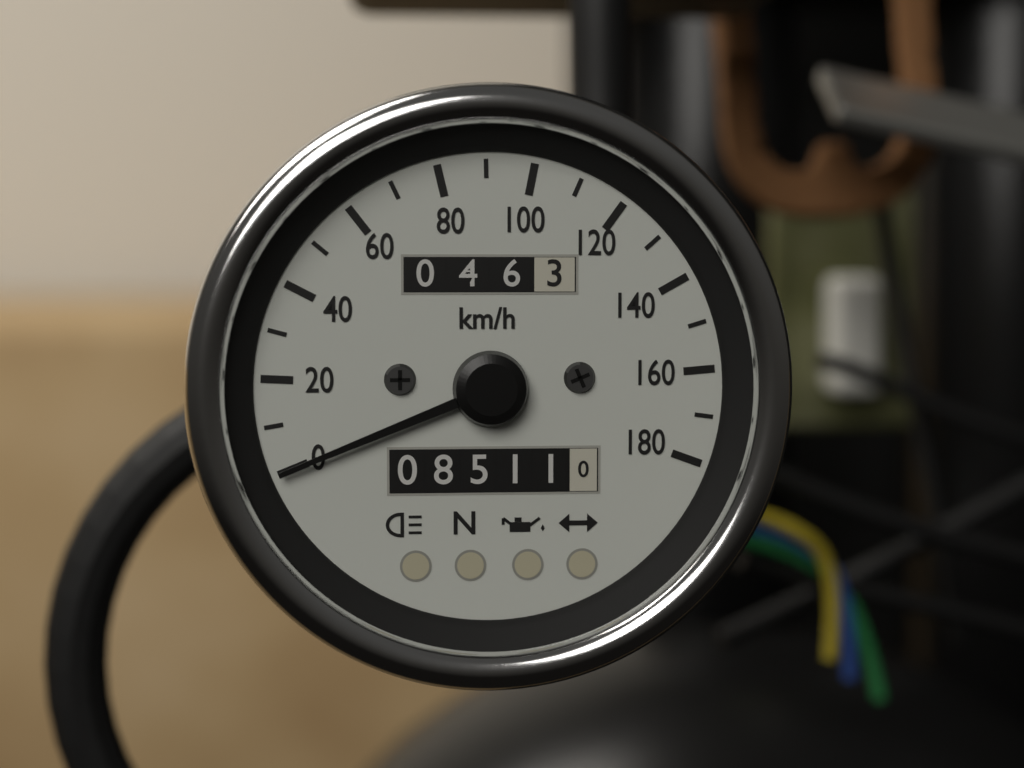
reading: 0 km/h
